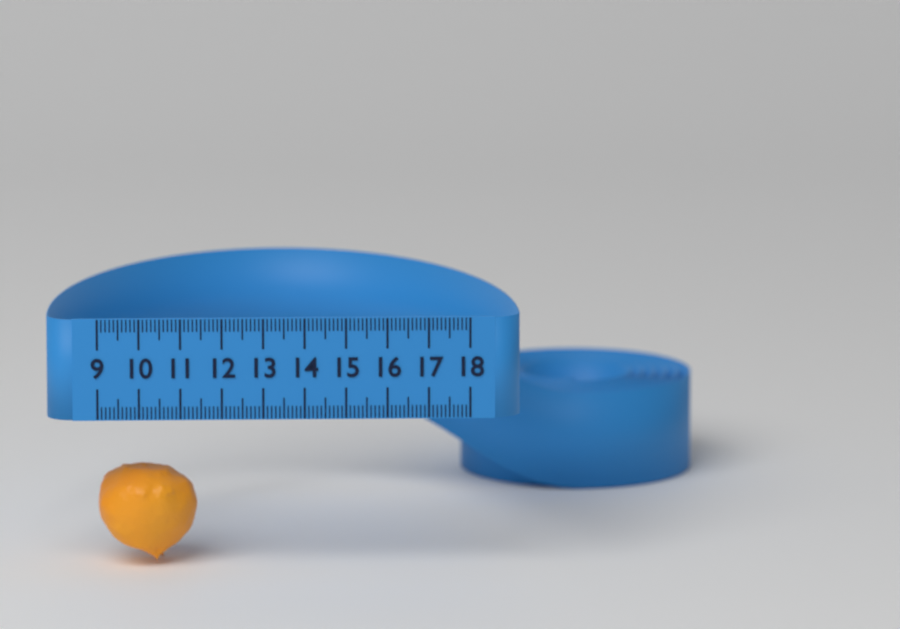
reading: 11.4 (no unit)
